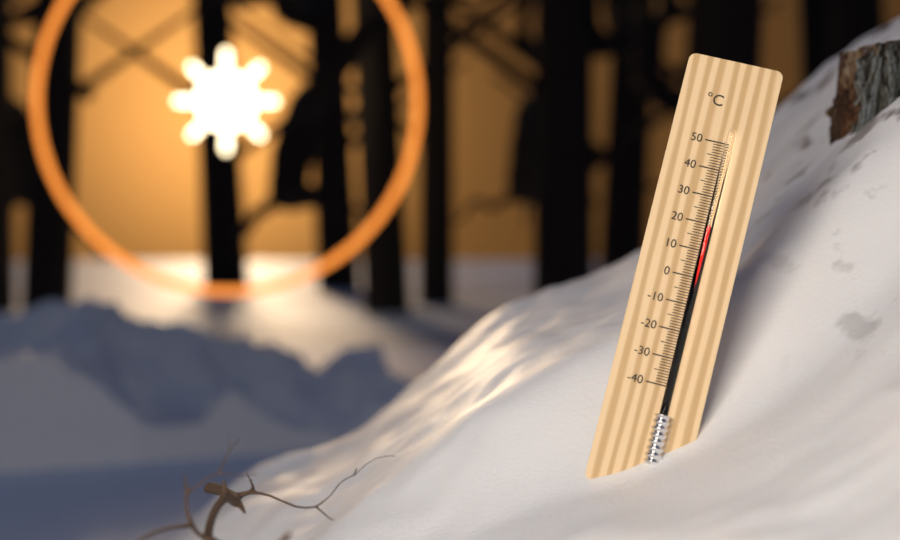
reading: 19 °C
